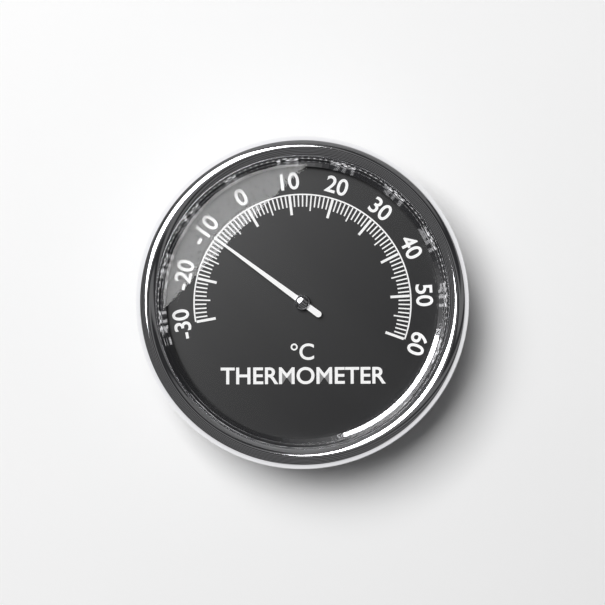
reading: -10 °C
